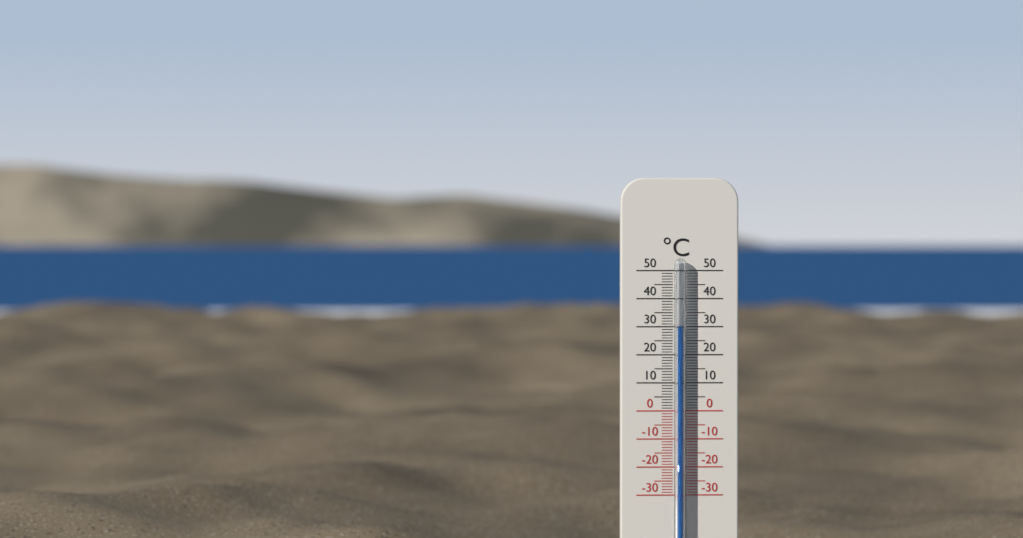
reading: 30 °C
